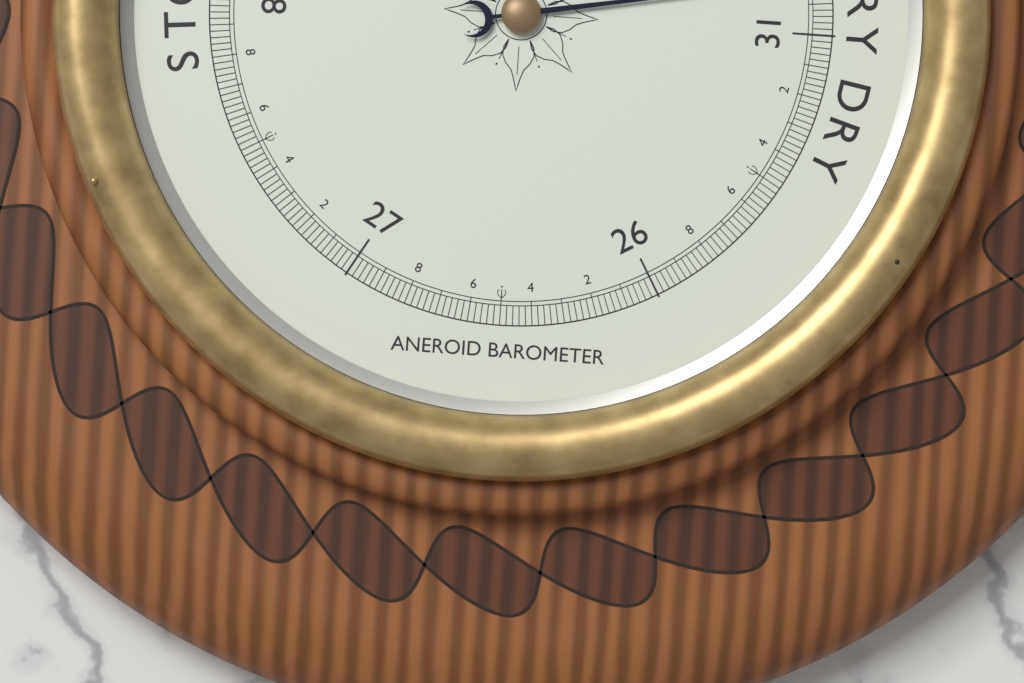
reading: 30.82 inHg
